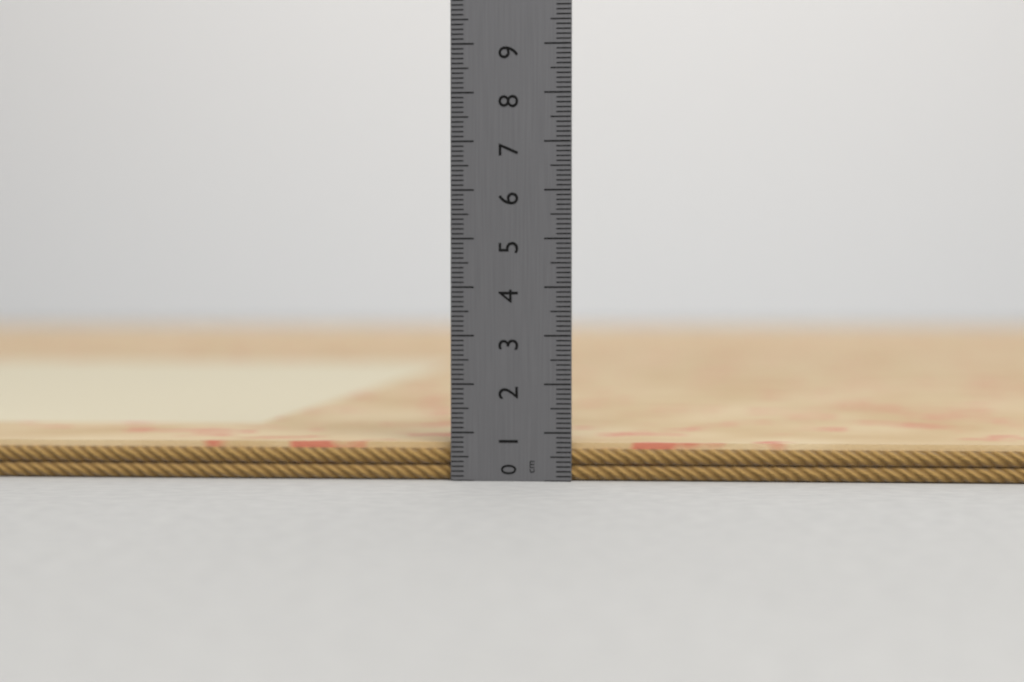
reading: 0.8 cm
